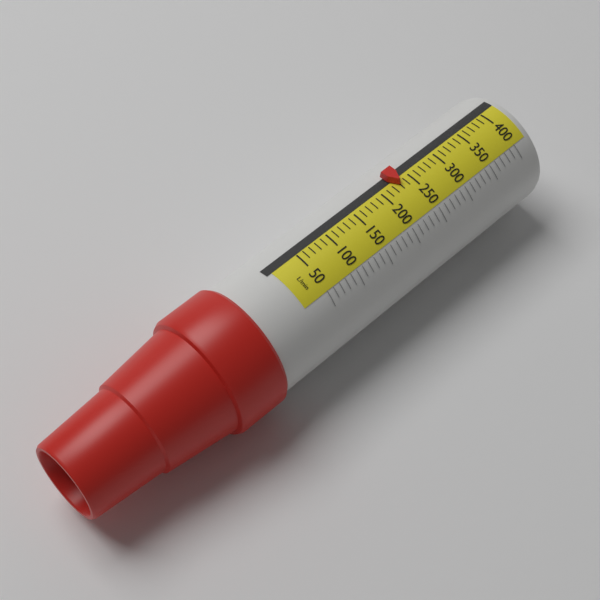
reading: 230 L/min
